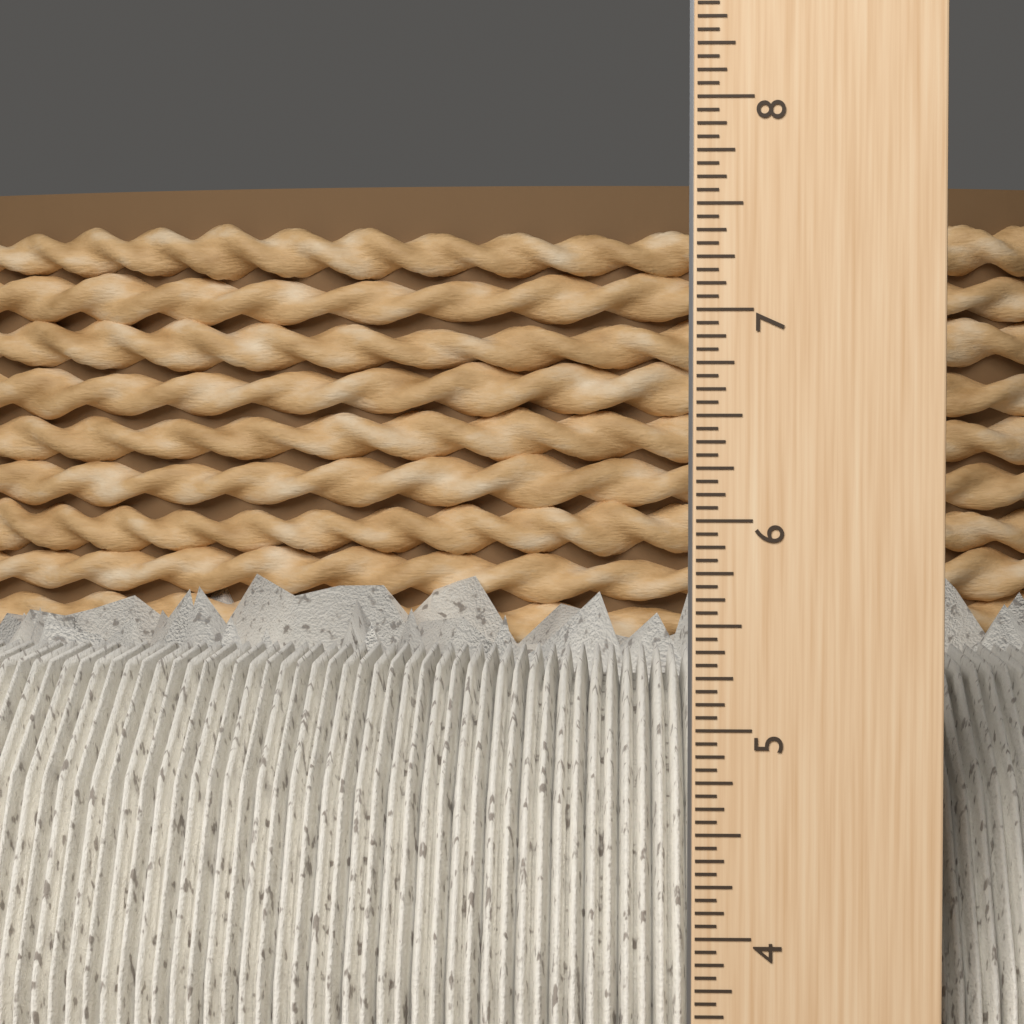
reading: 5.5000 inch
